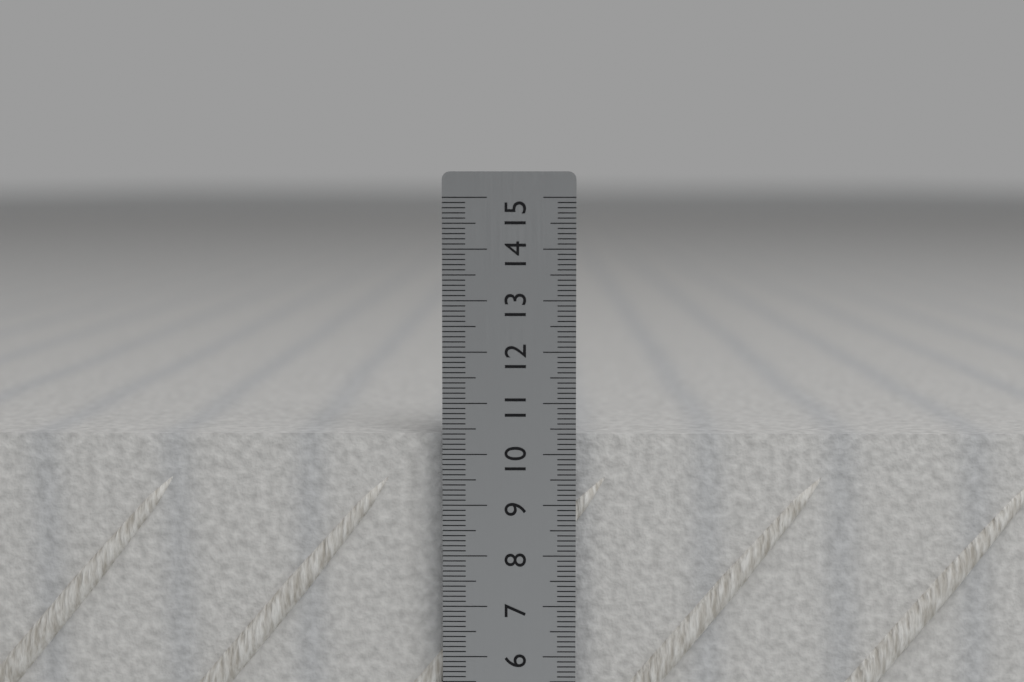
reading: 10.4 cm
